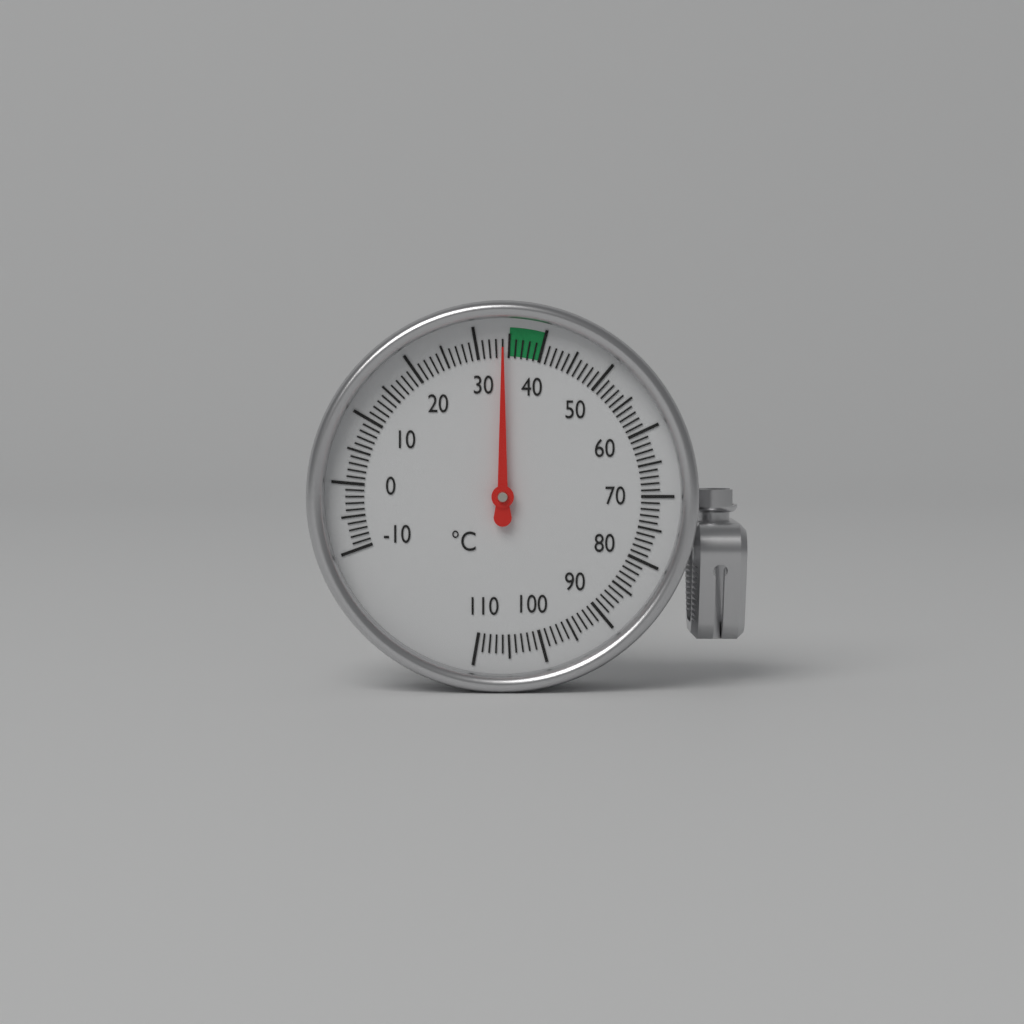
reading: 34 °C
